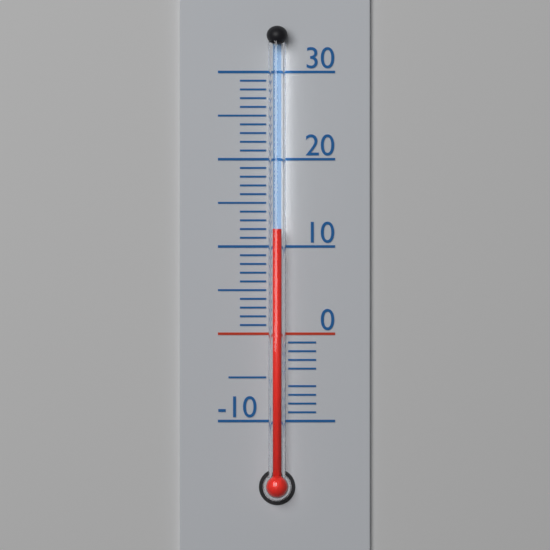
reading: 12 (no unit)
